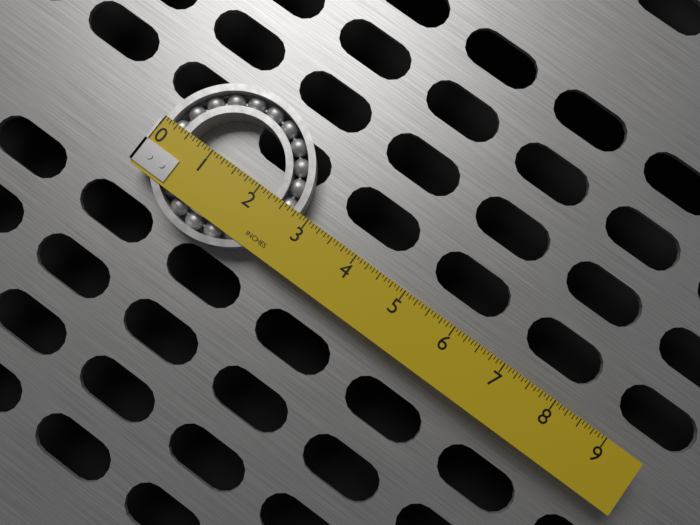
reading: 2.8125 in
